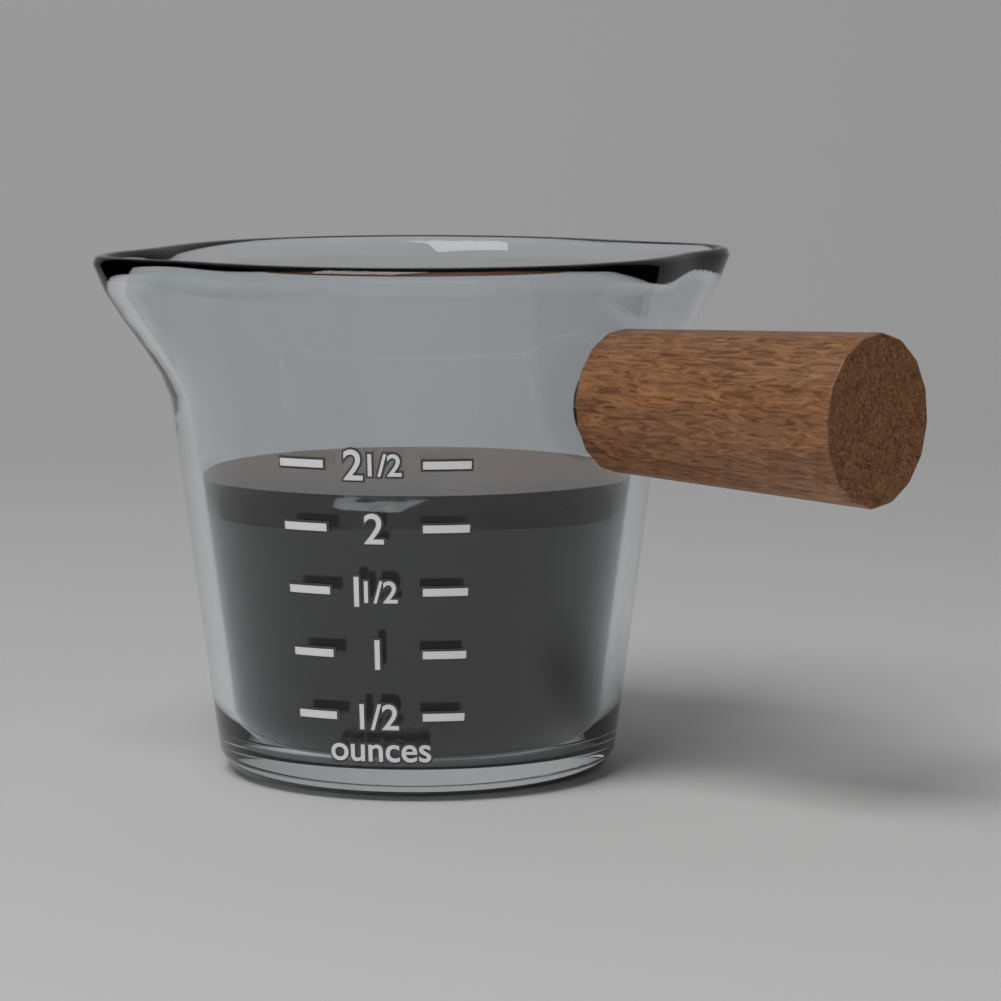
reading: 2.25 ounces
